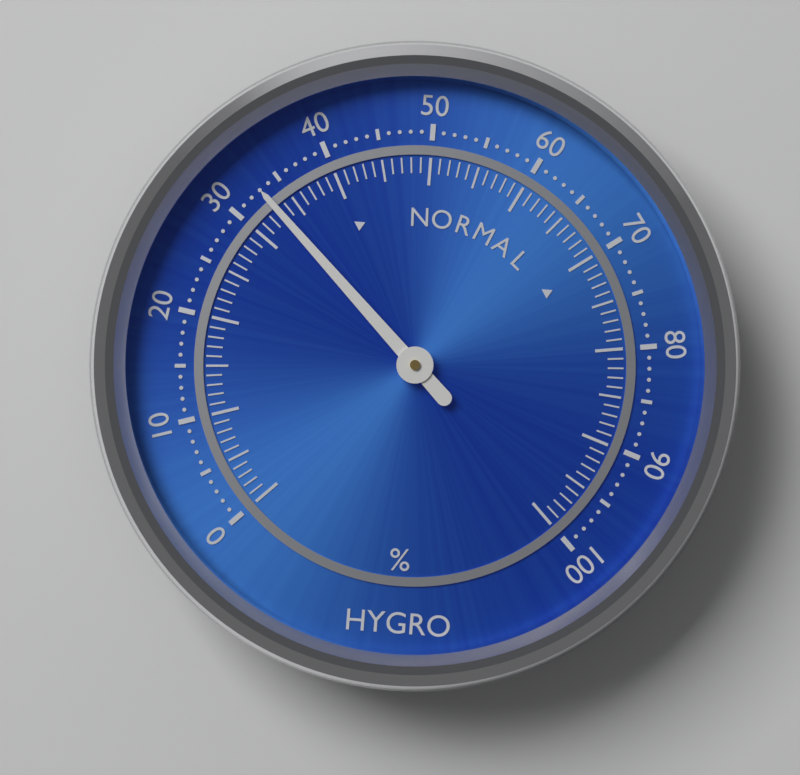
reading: 33 %
